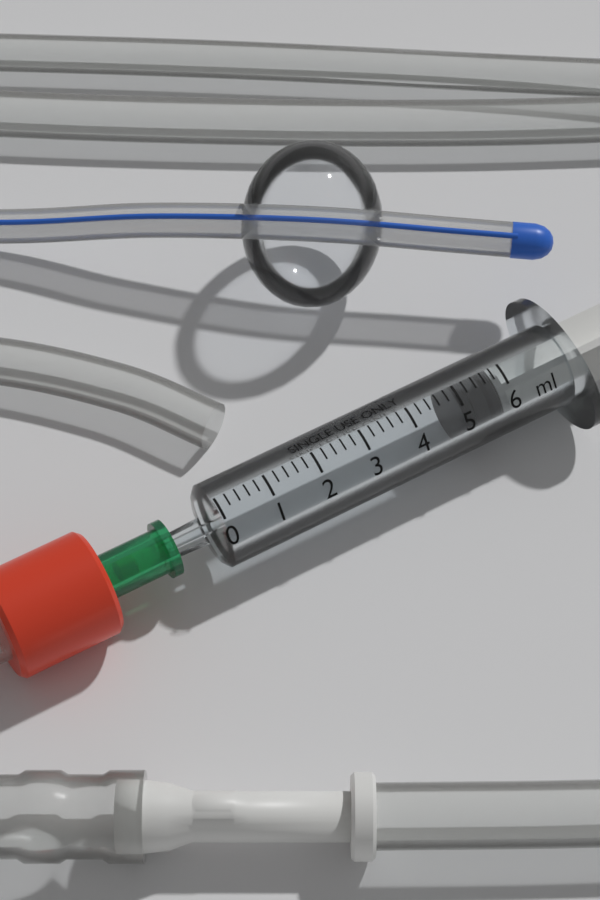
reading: 5.0 ml
